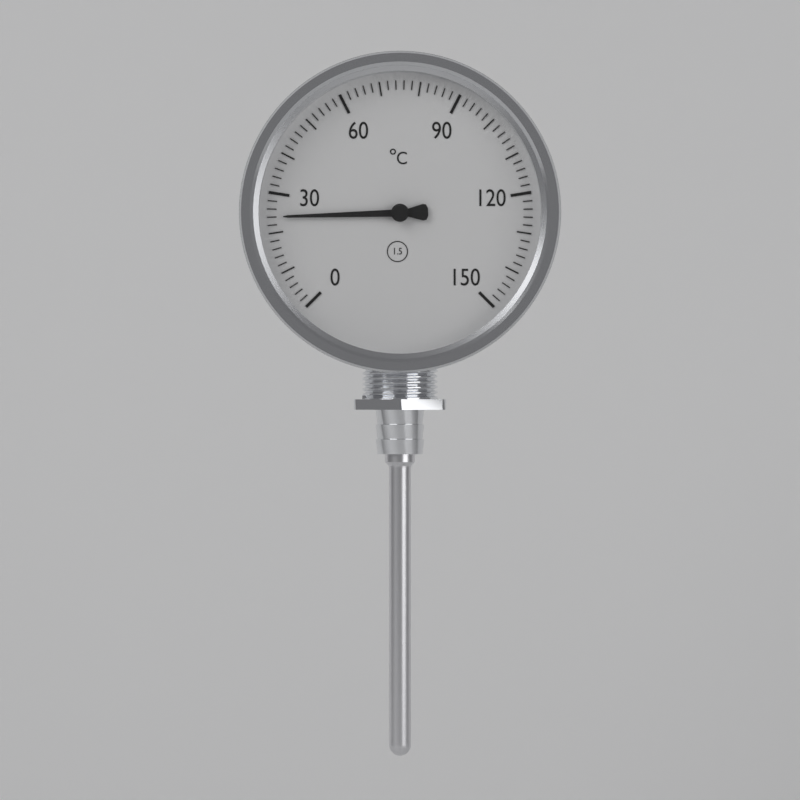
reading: 24 °C
